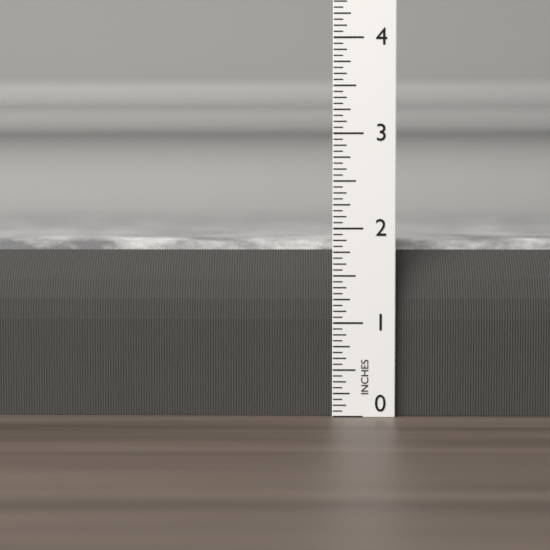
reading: 1.8750 in
